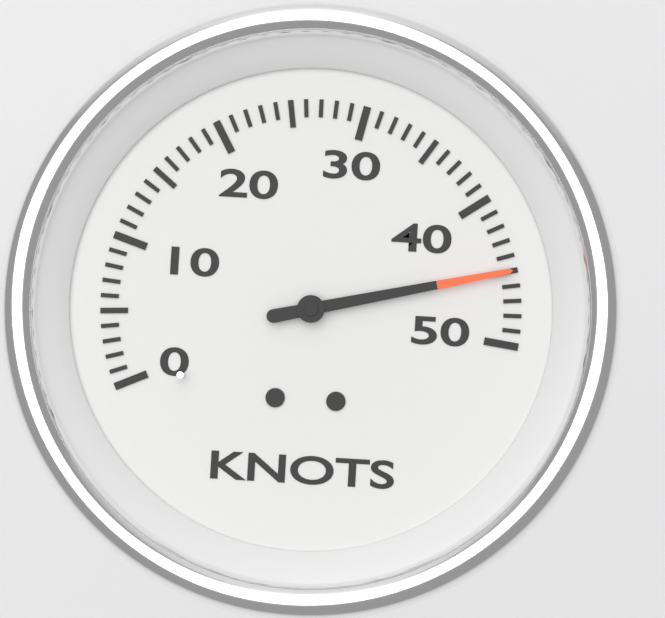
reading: 45 knots
